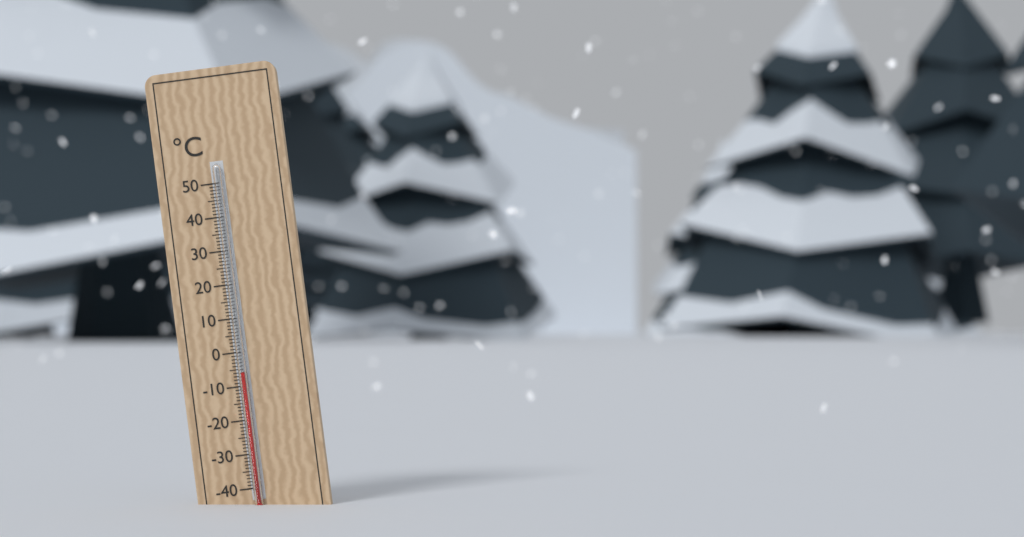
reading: -6 °C
